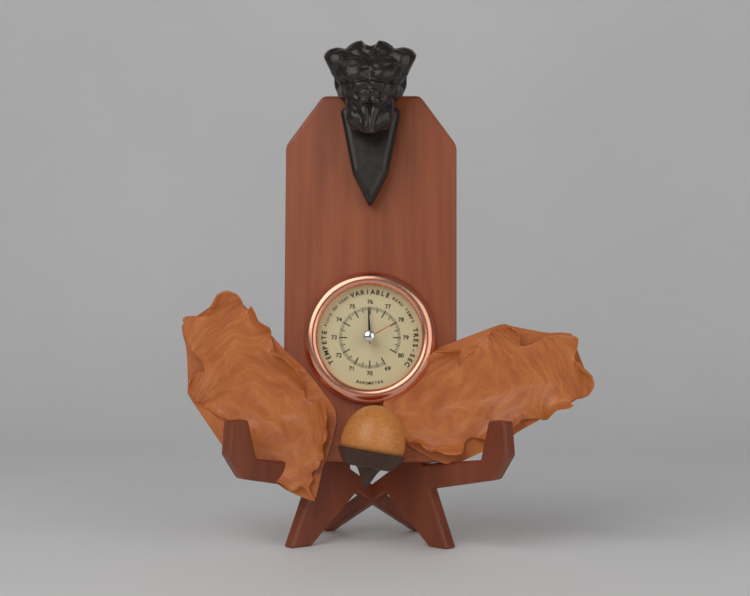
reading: 75.9 (no unit)
